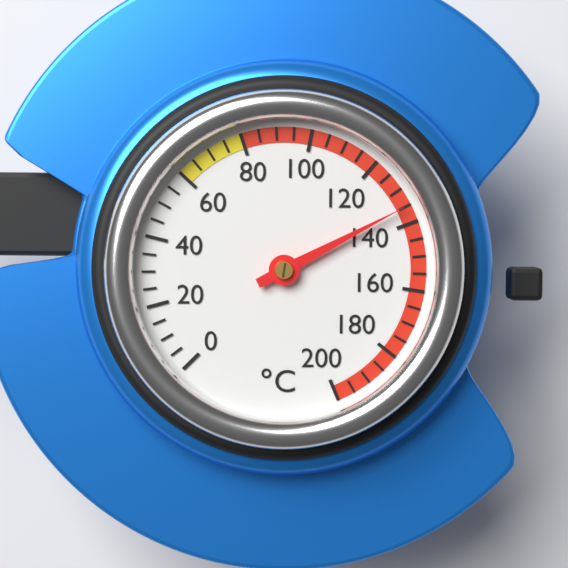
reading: 135 °C
